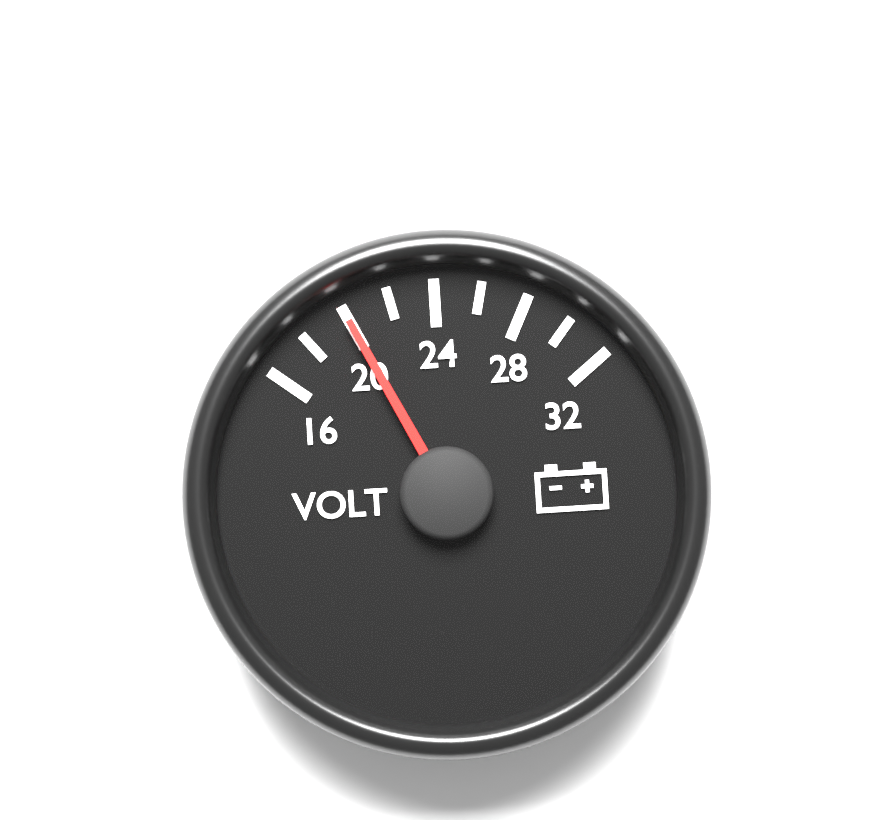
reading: 20 V
